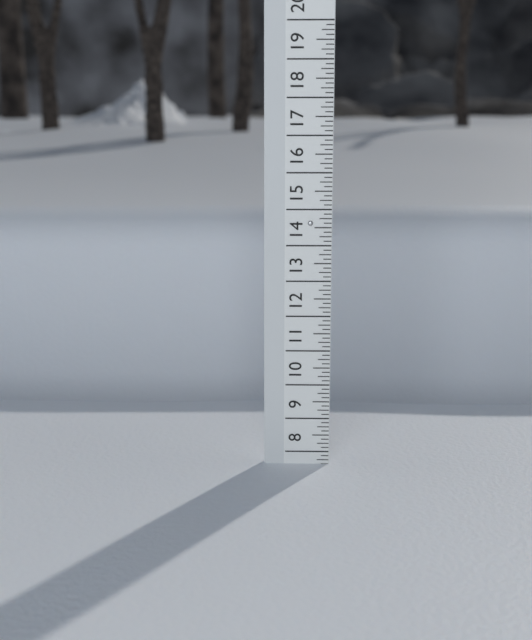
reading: 7.625 (no unit)
